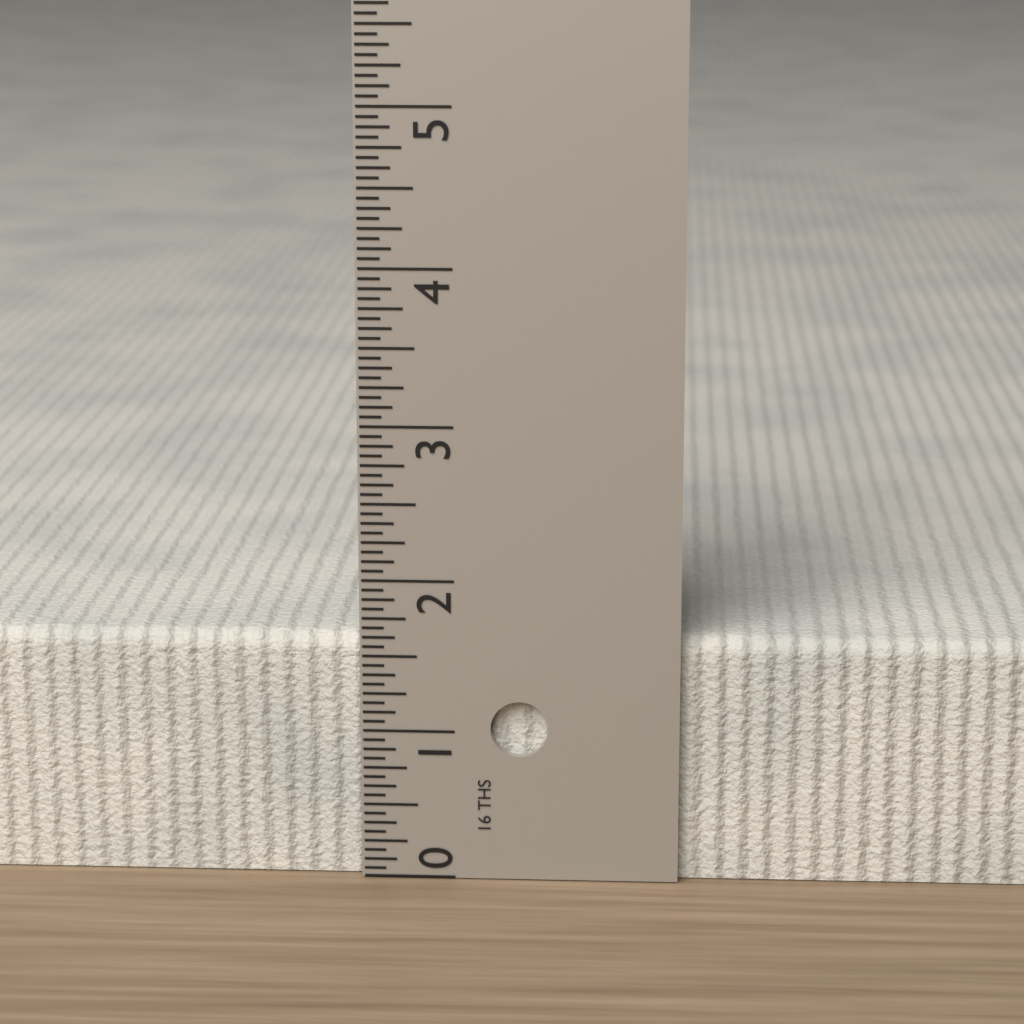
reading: 1.6250 in
